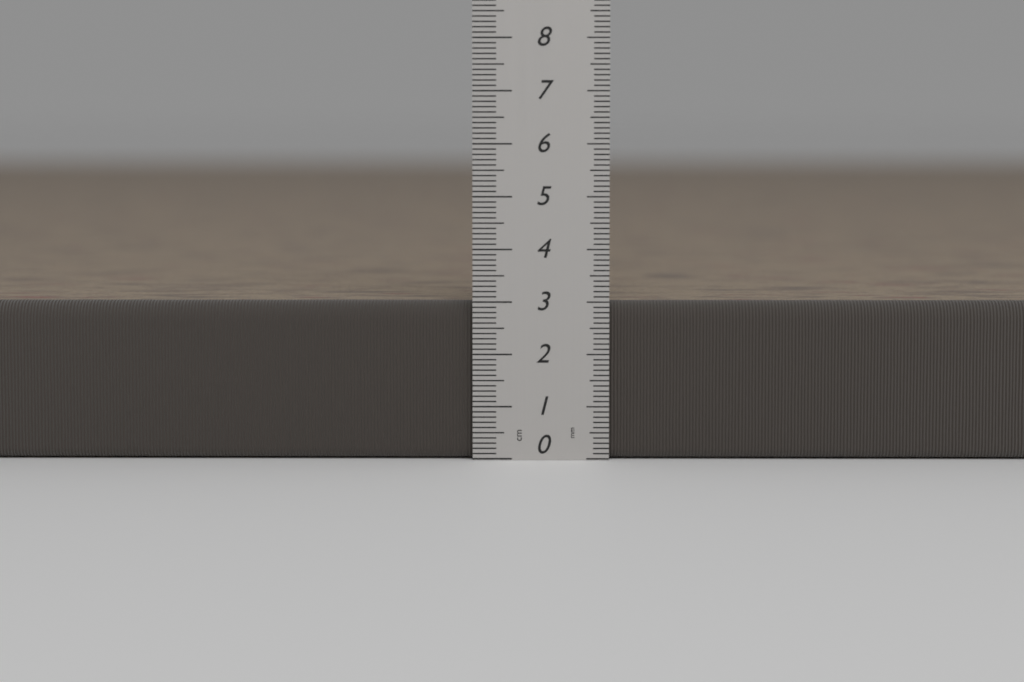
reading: 3.0 cm
